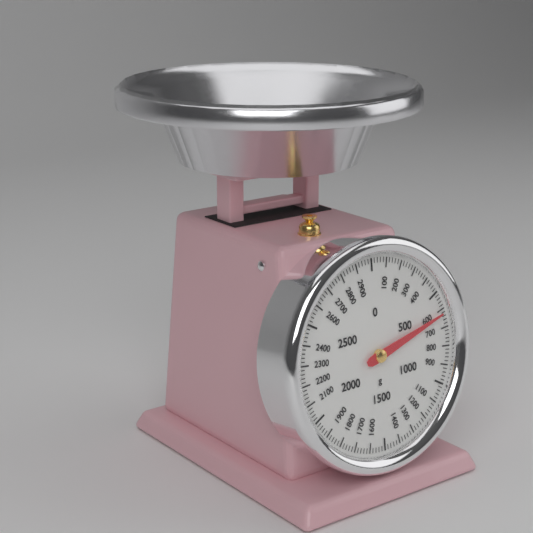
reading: 620 g
